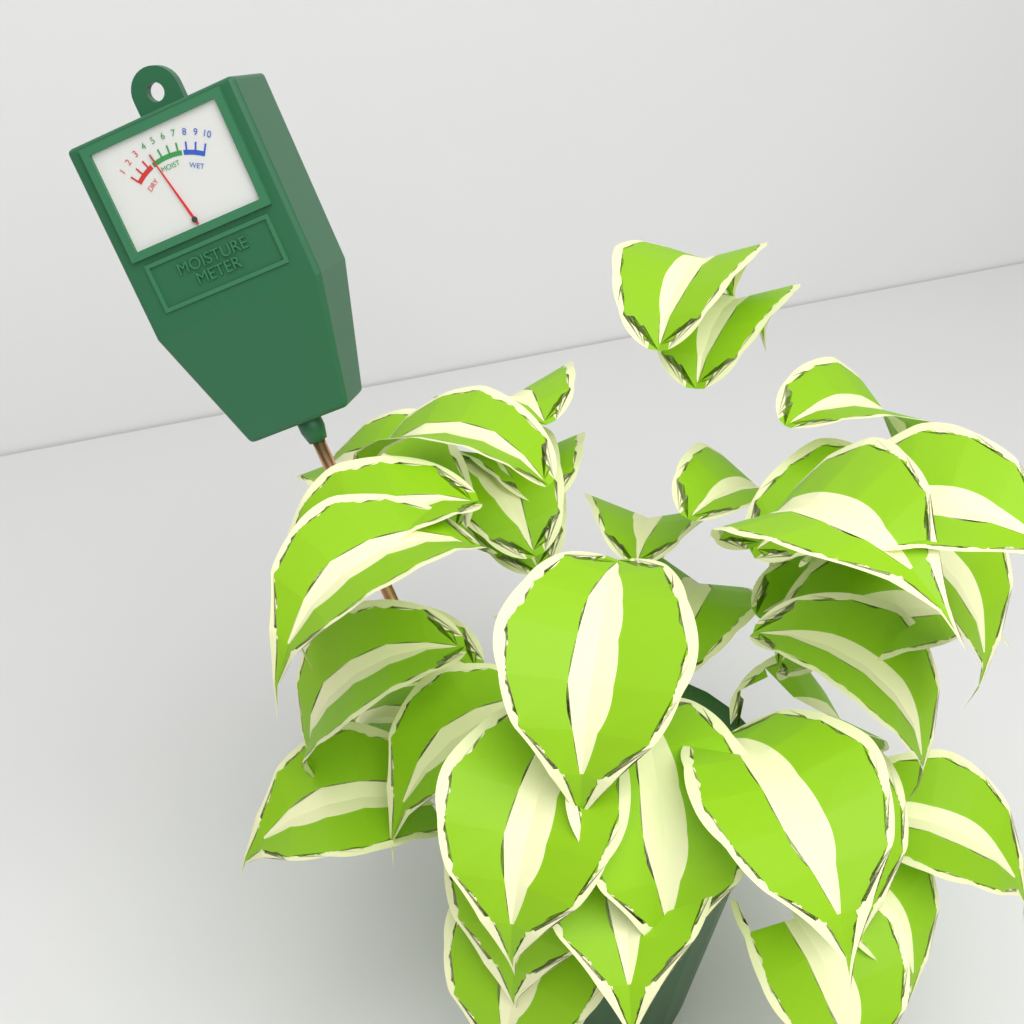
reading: 4 (no unit)
